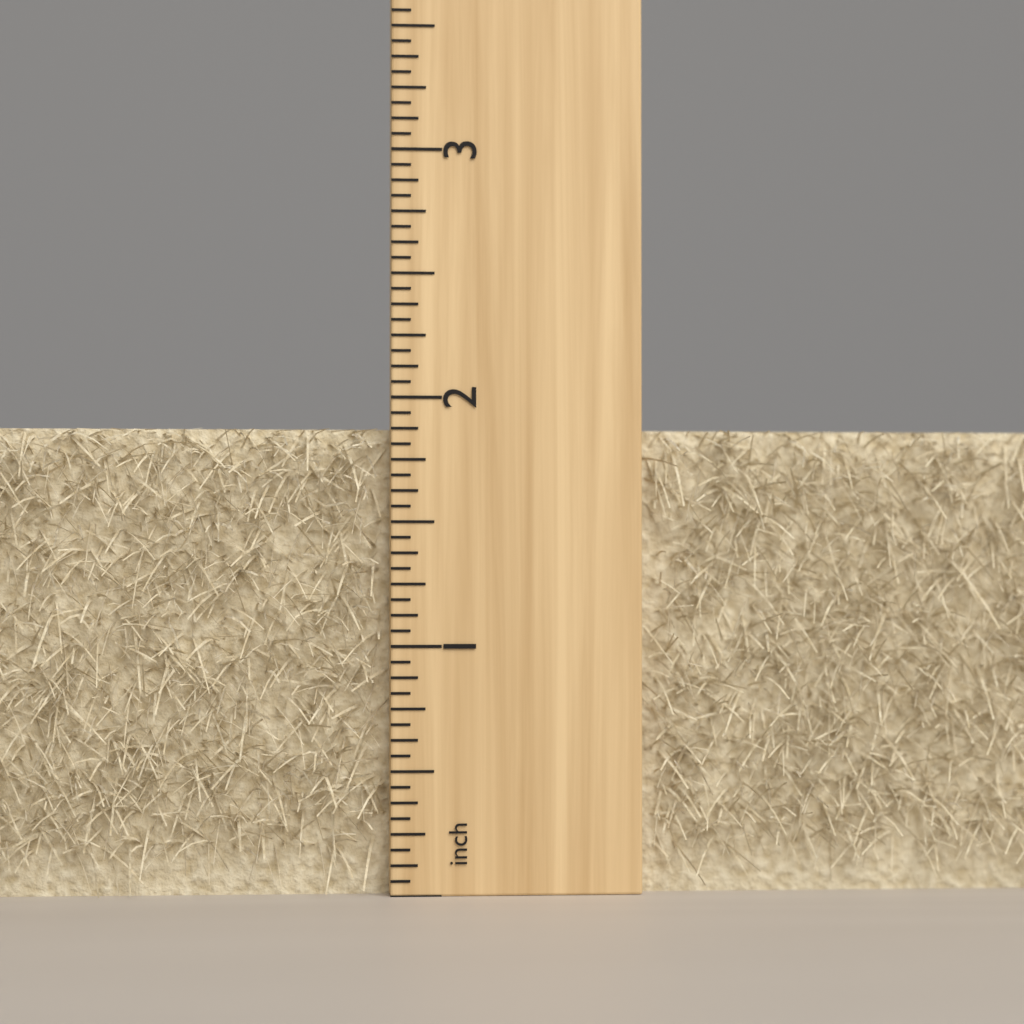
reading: 1.8750 inch
